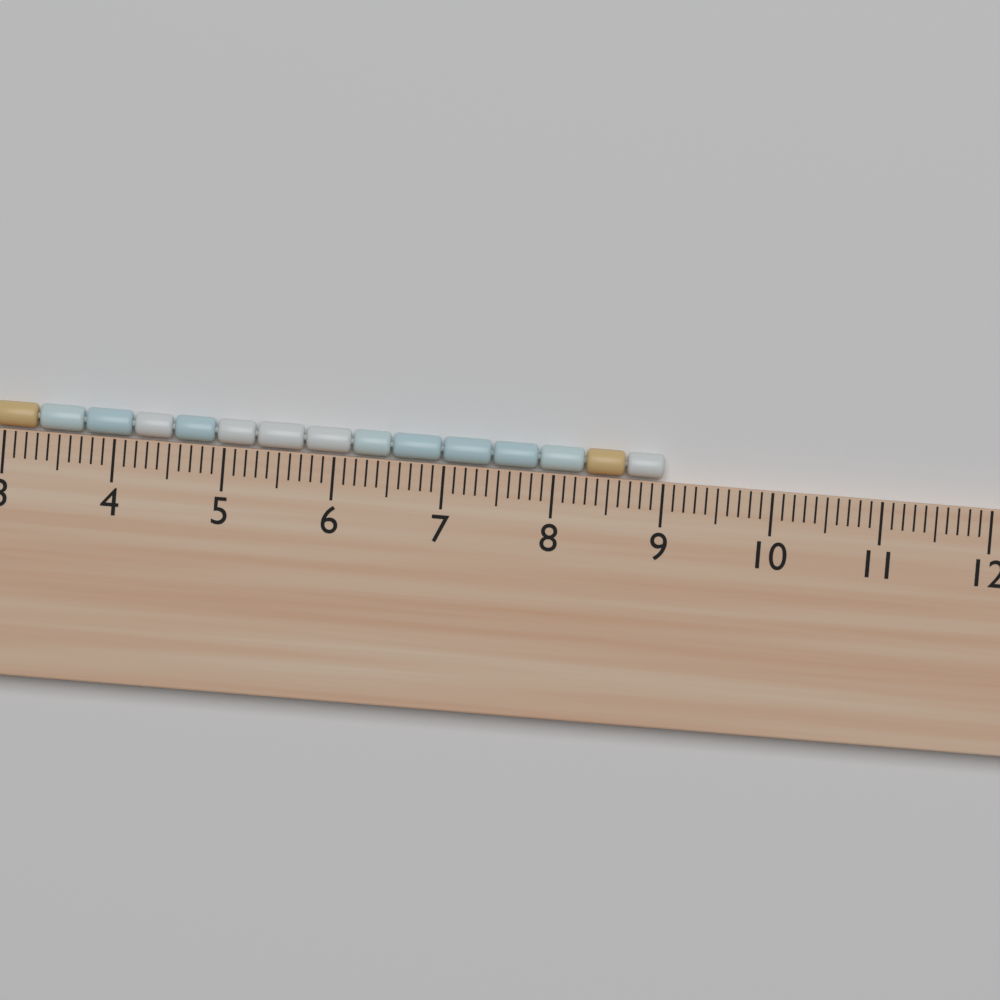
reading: 9.0 cm
